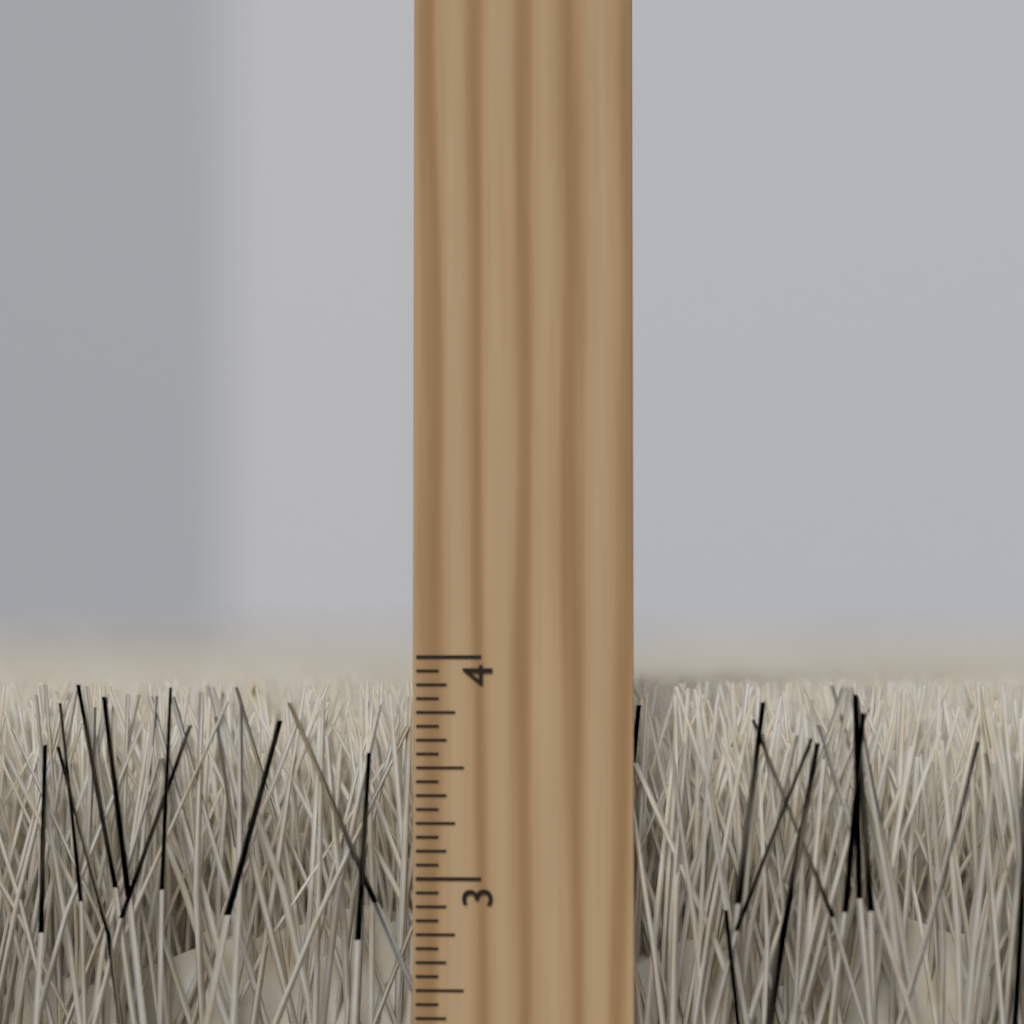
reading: 3.8750 inch
